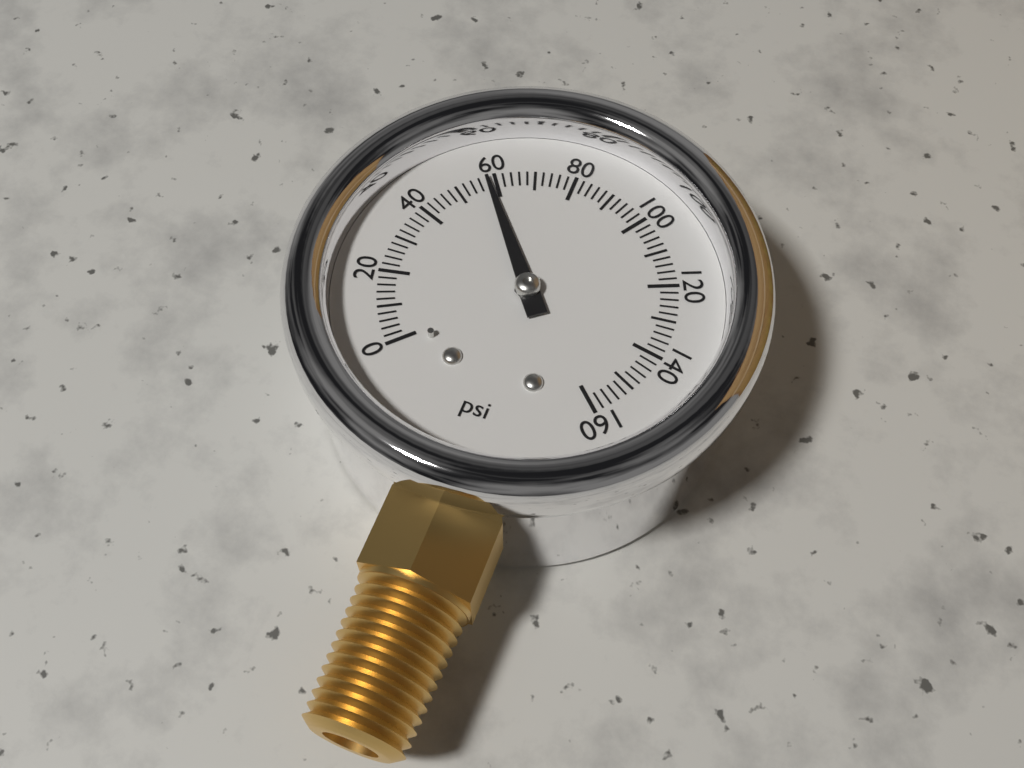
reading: 58 psi
